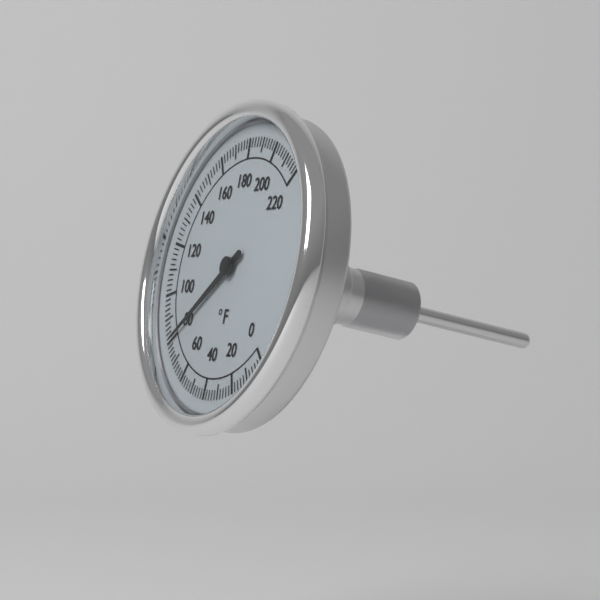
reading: 80 °F
